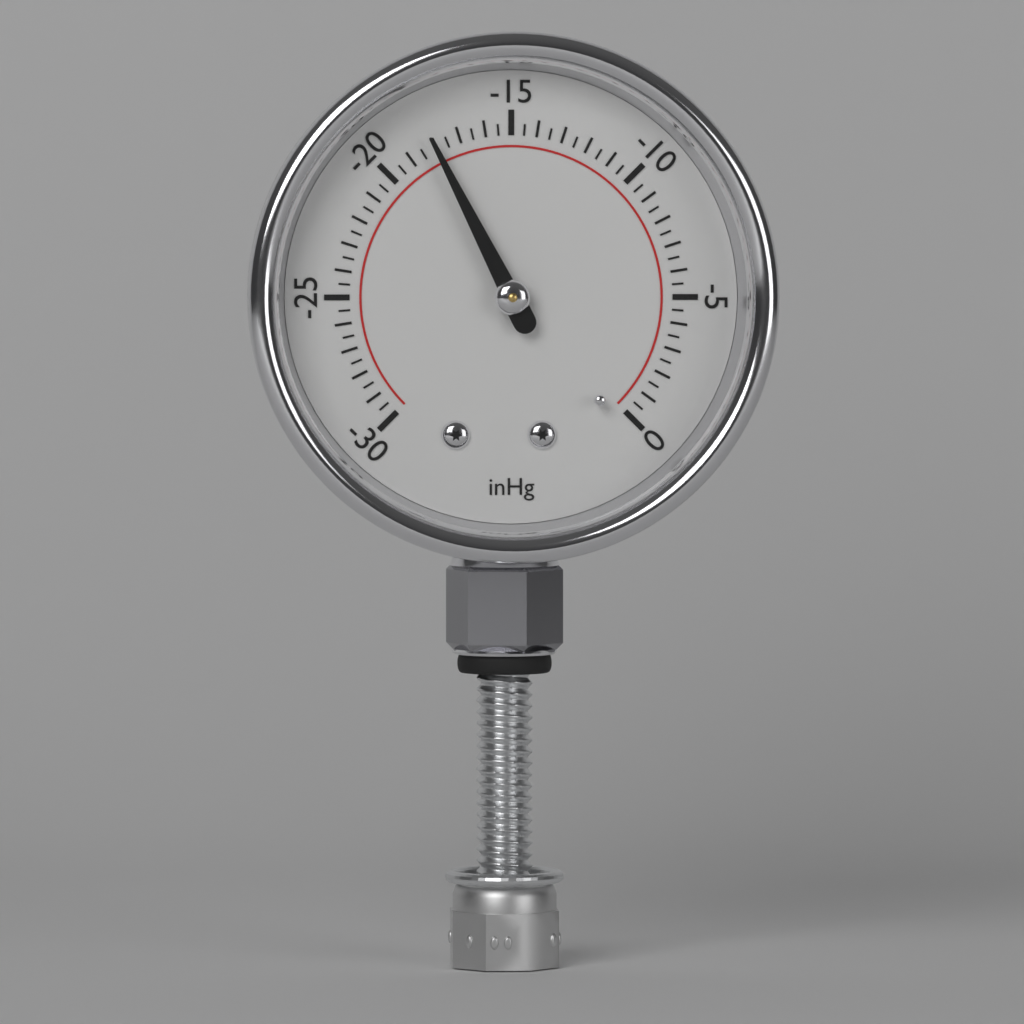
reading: -18.0 inHg
